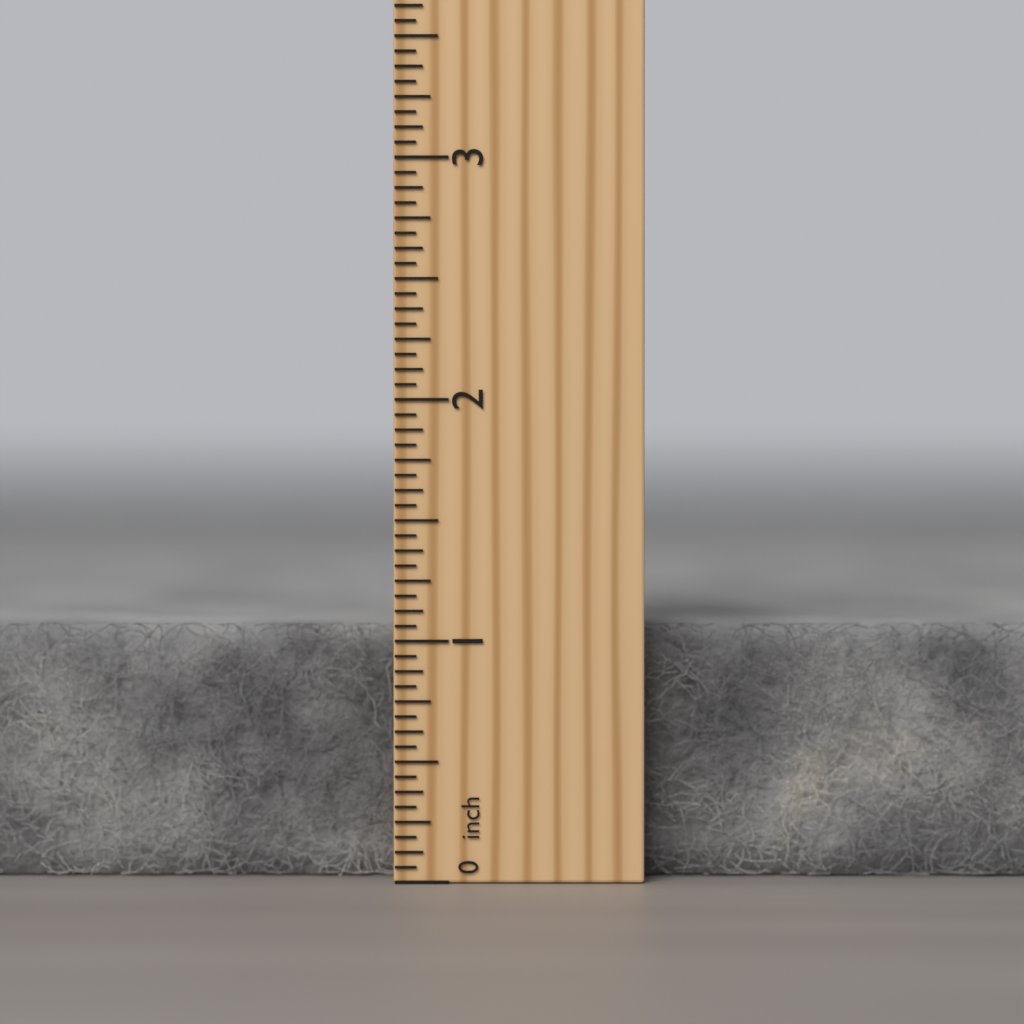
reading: 1.0625 inch
